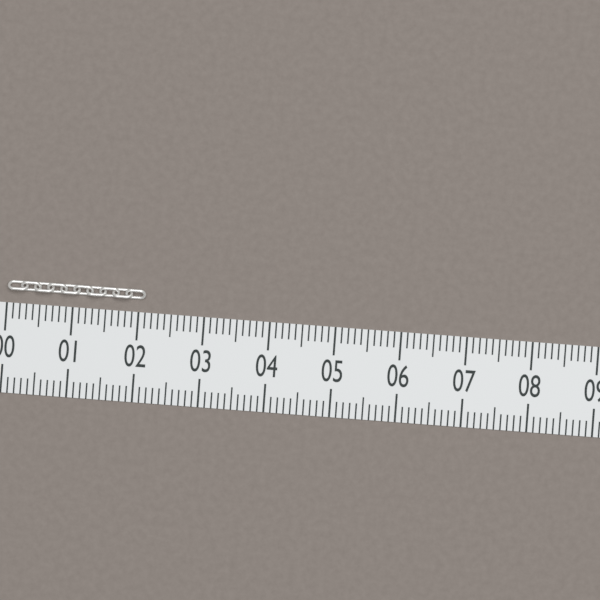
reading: 2.1 (no unit)
